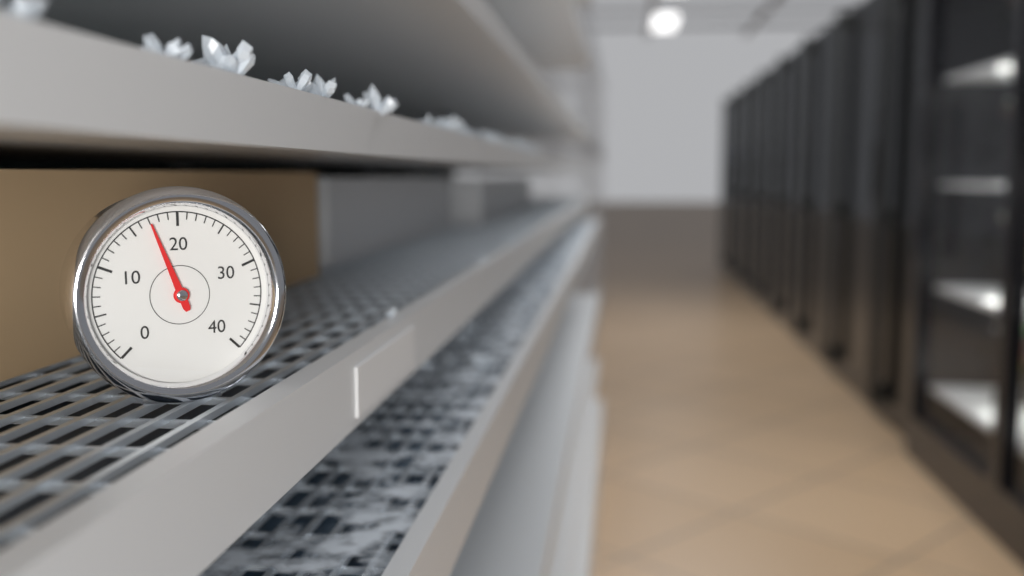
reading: 17 (no unit)
